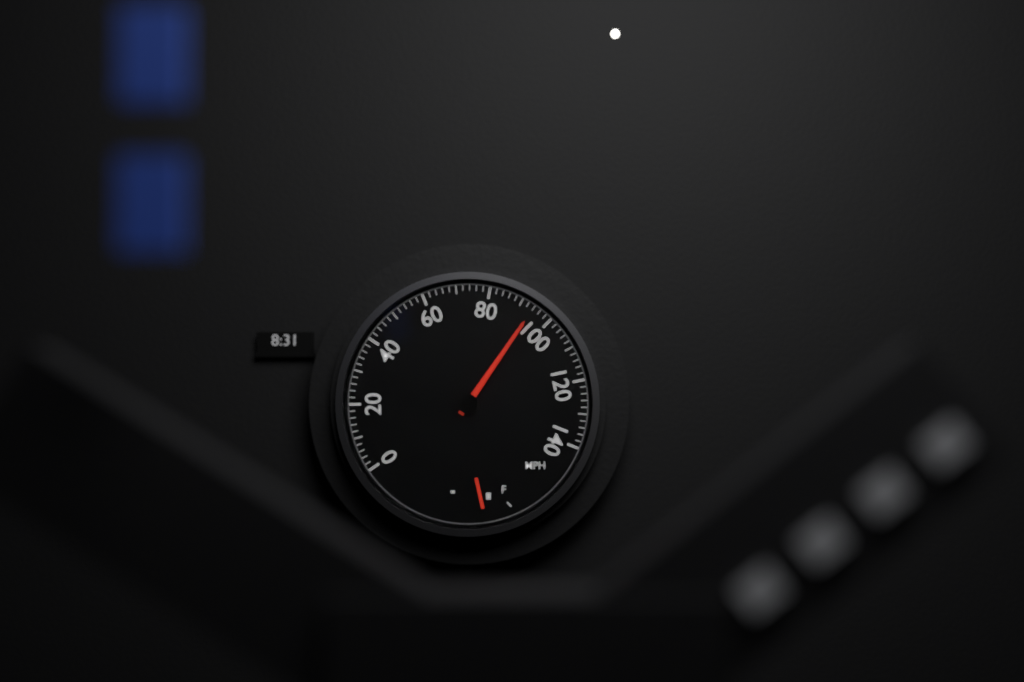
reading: 94 mph
